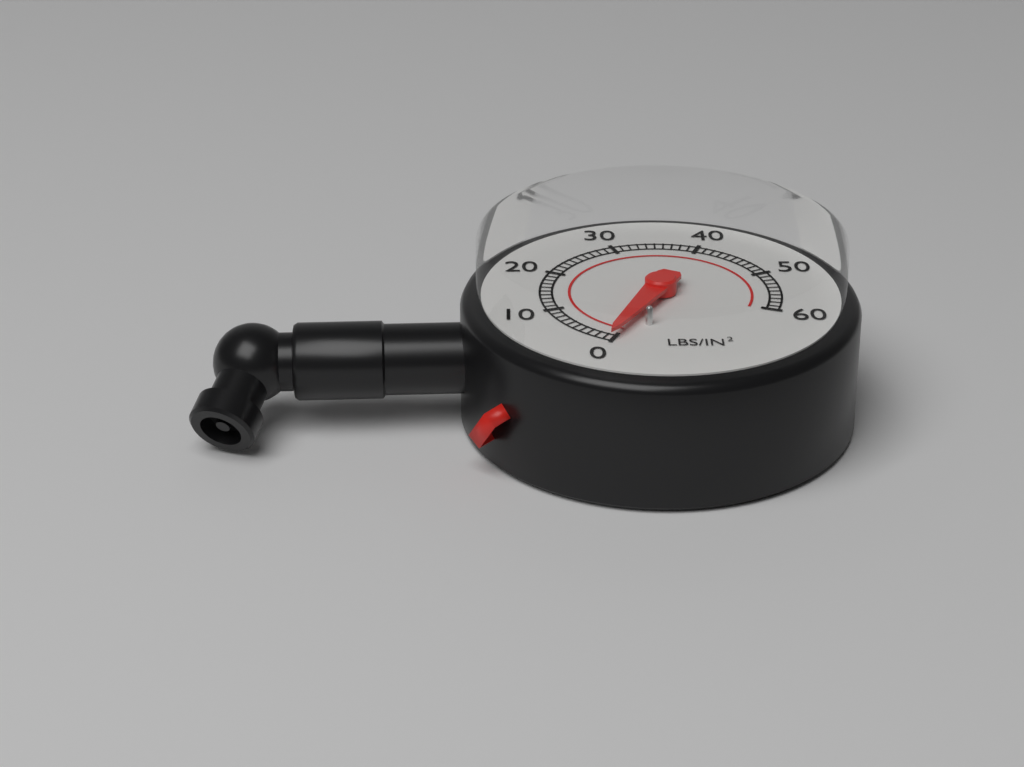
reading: 0 psi
